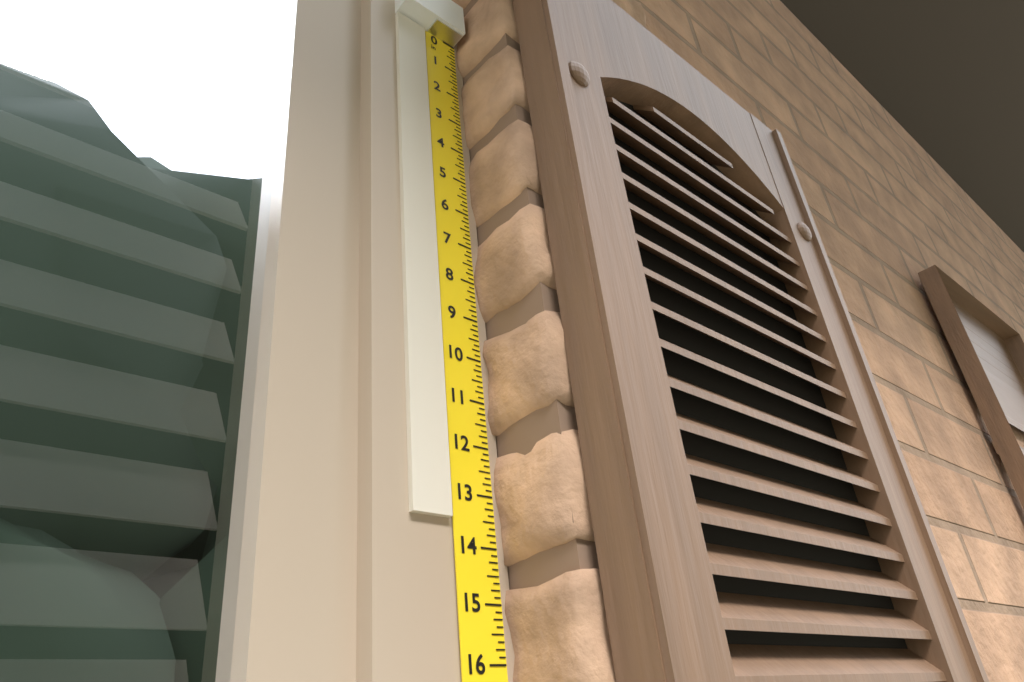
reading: 13.500 in
